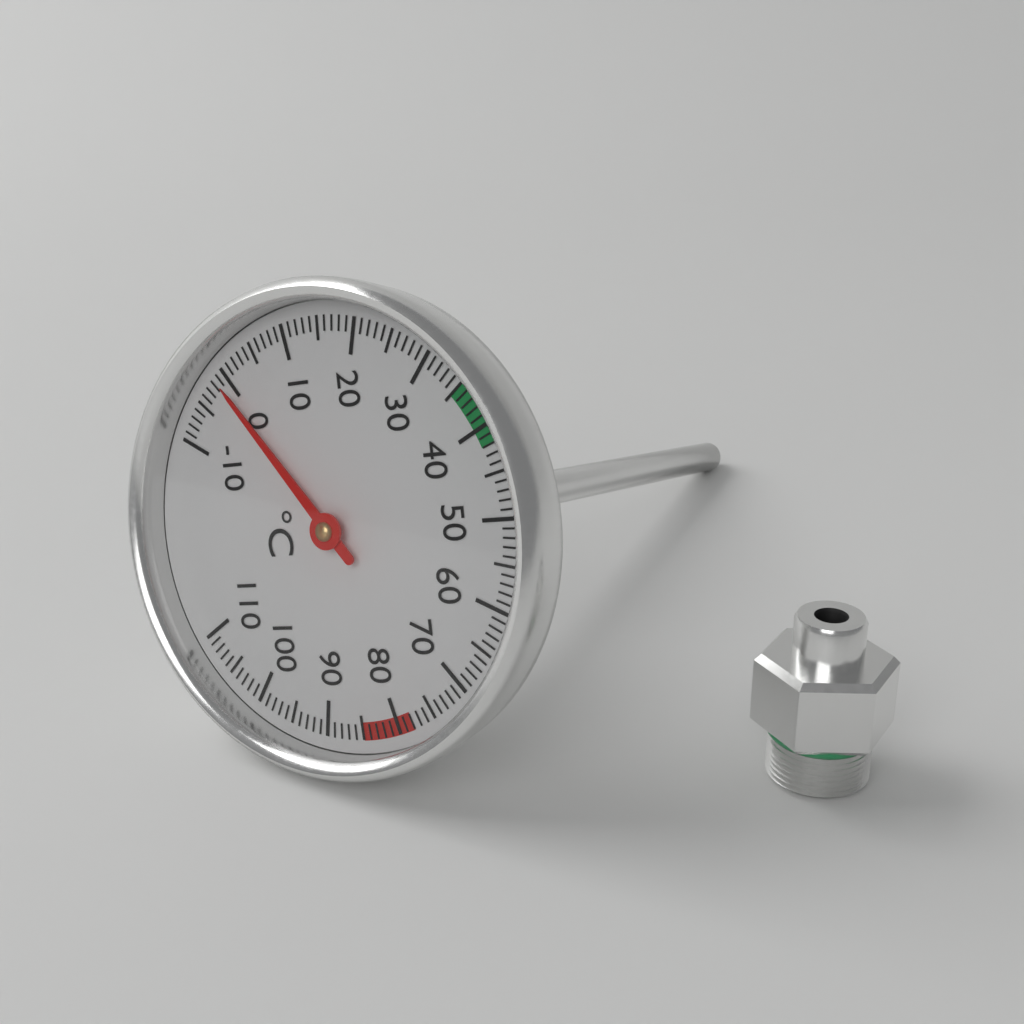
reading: -1 °C
